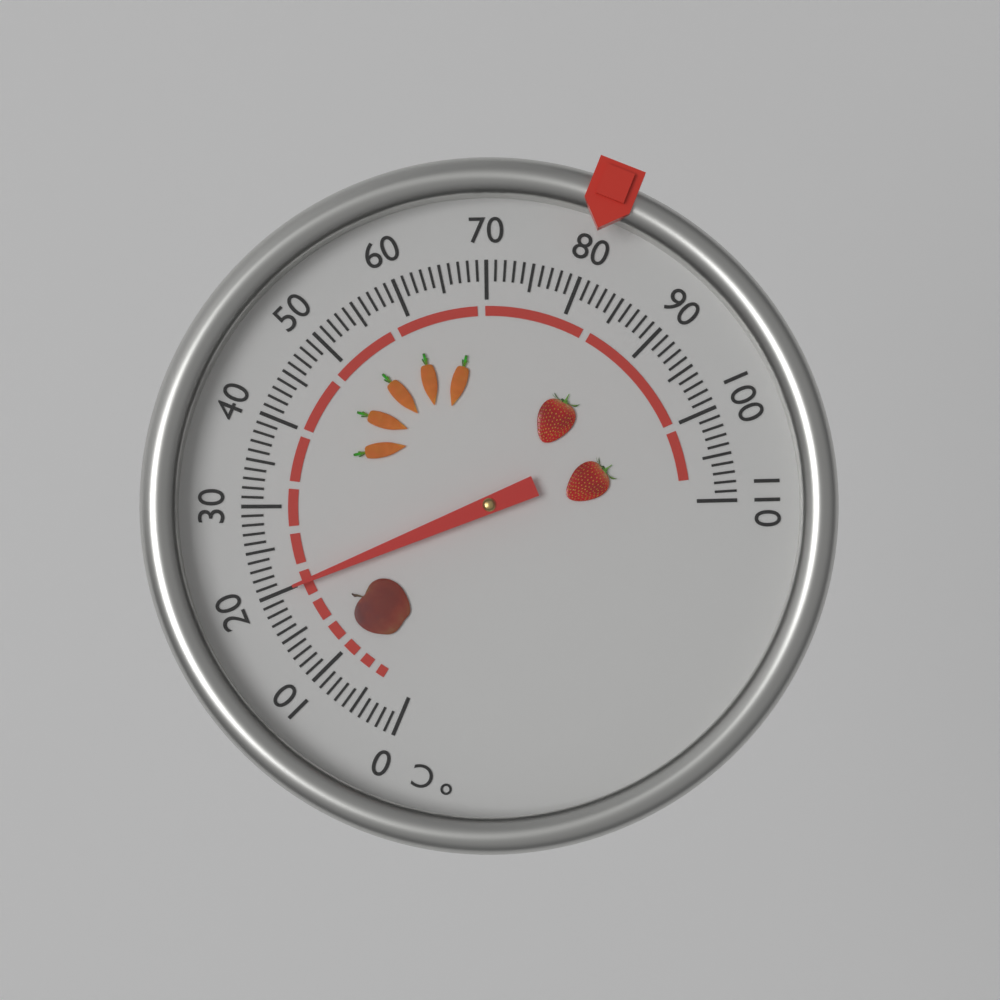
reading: 20 °C
